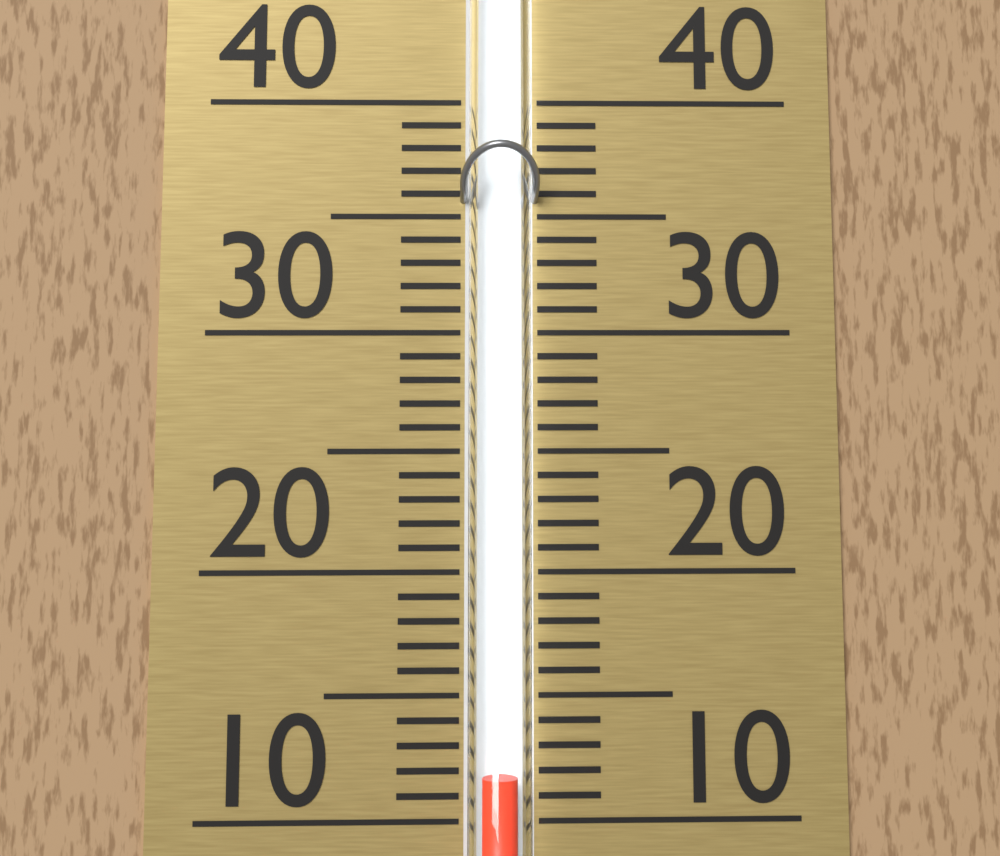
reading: 12 (no unit)
